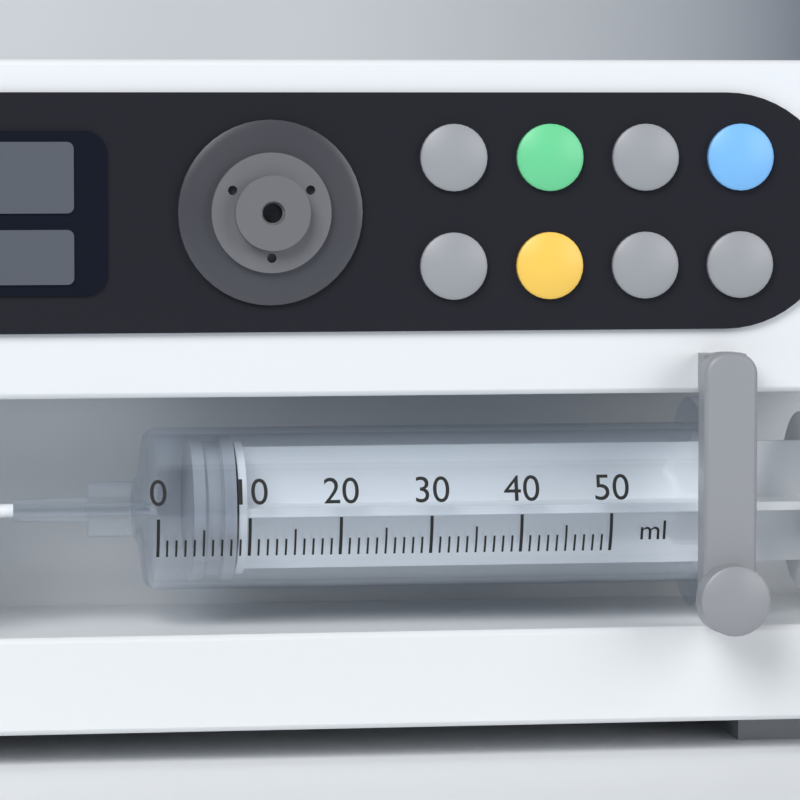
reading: 4 ml
